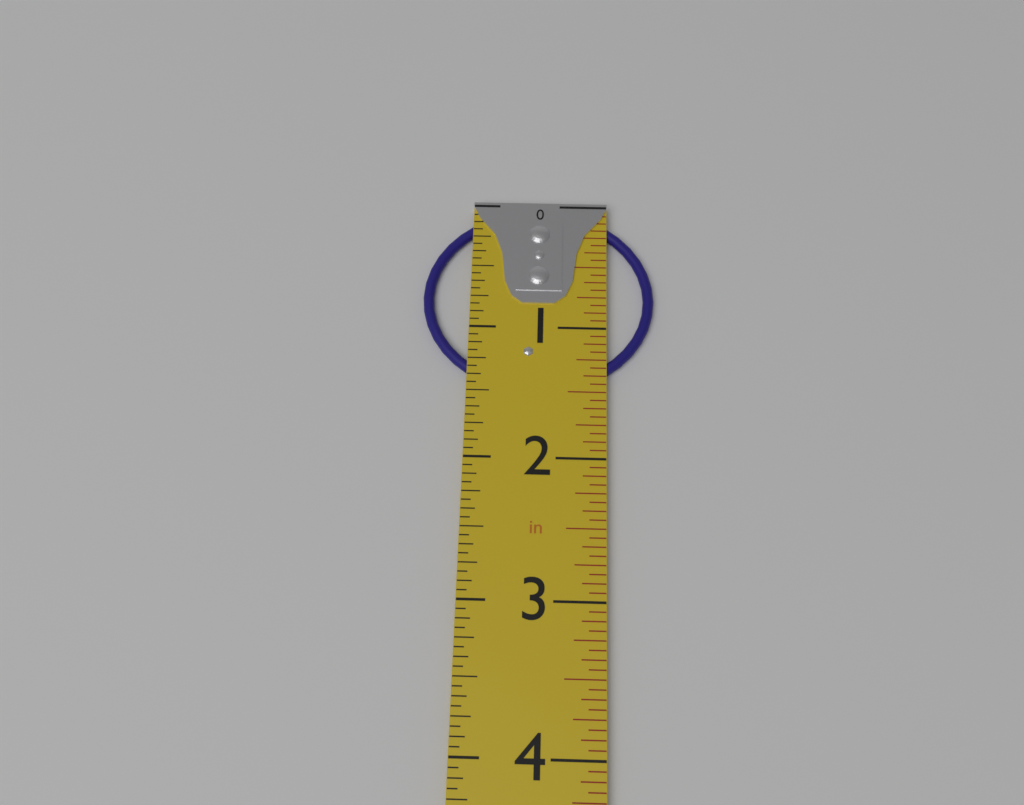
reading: 1.5000 in
